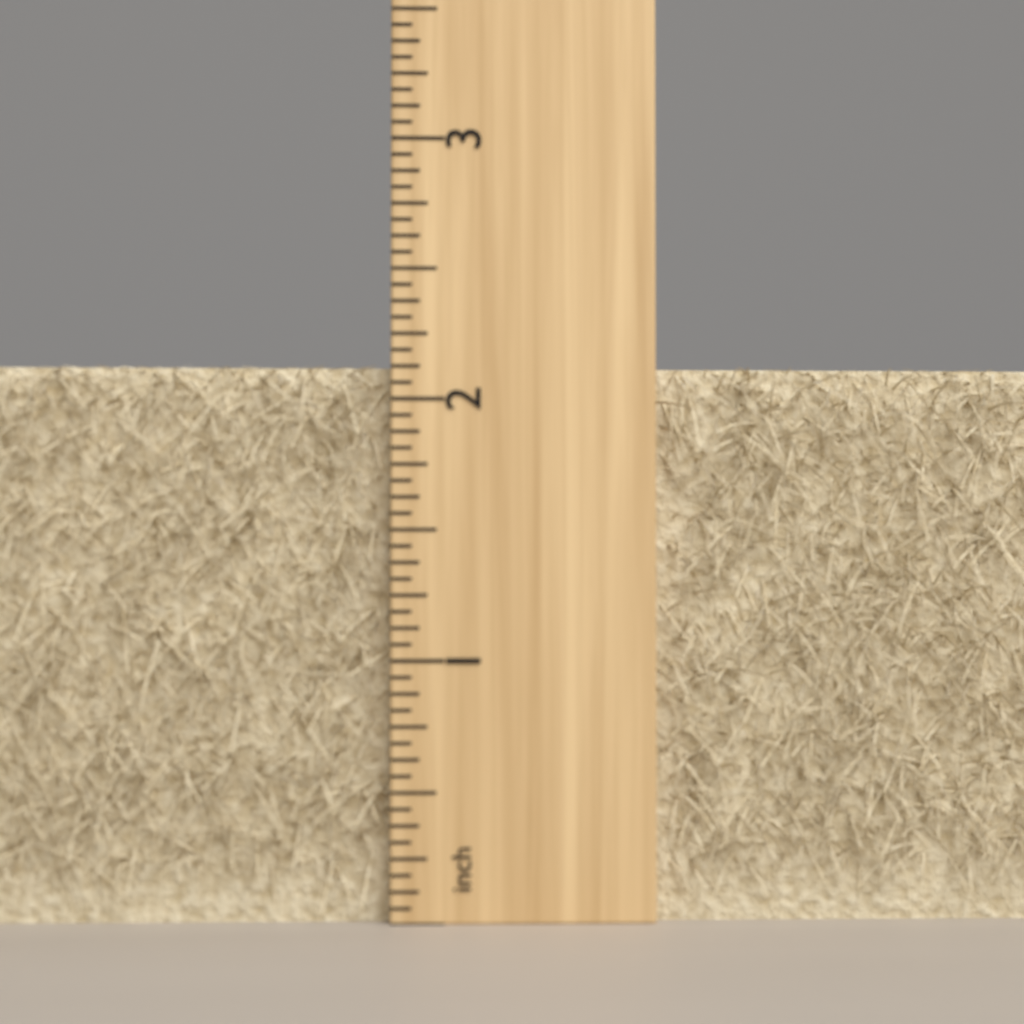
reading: 2.1250 inch
